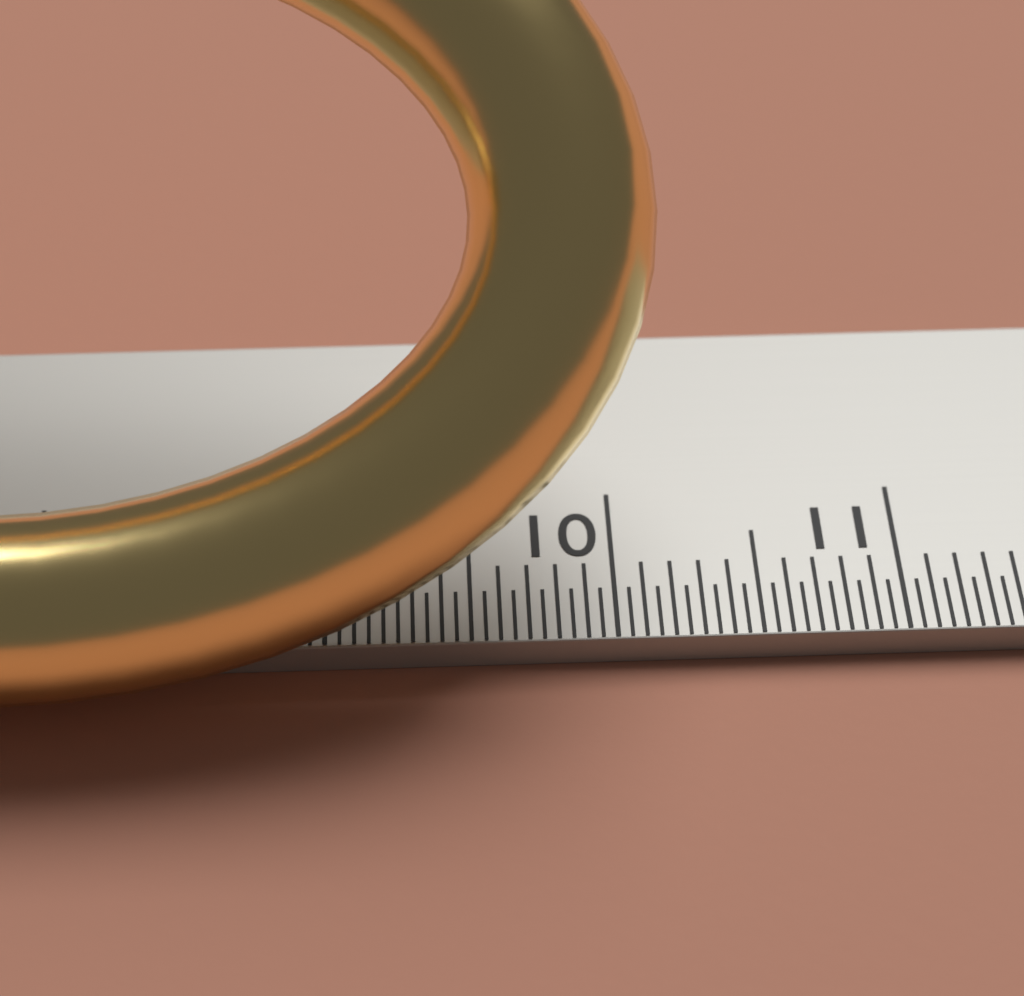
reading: 10.15 cm
